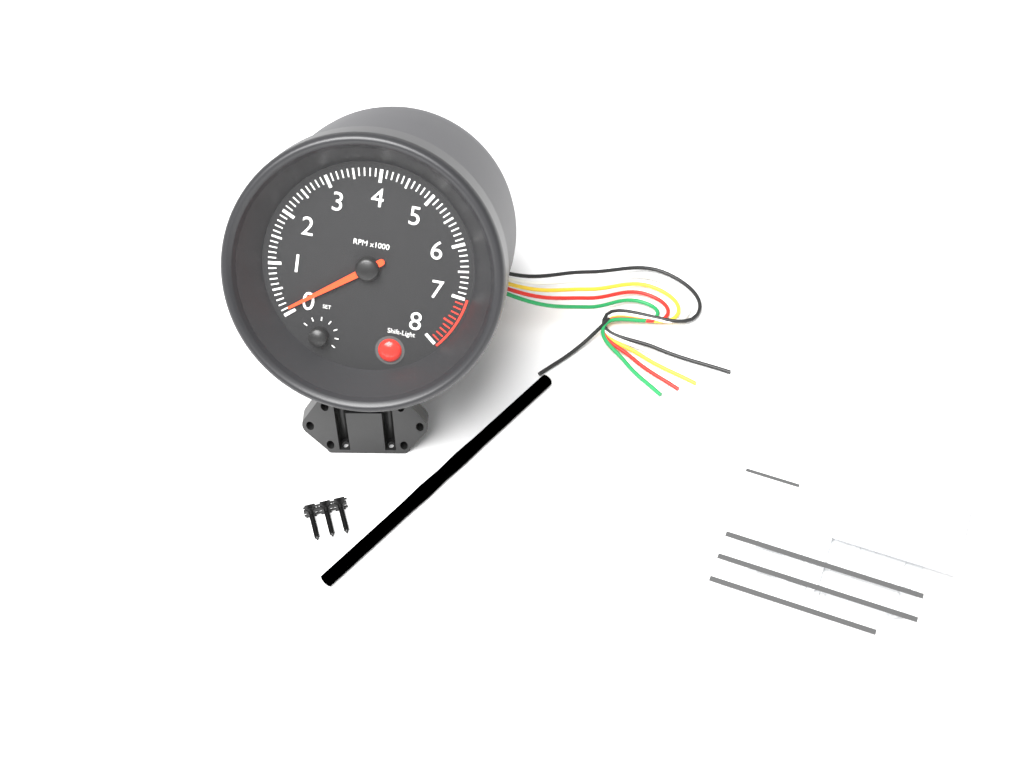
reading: 100 RPM
